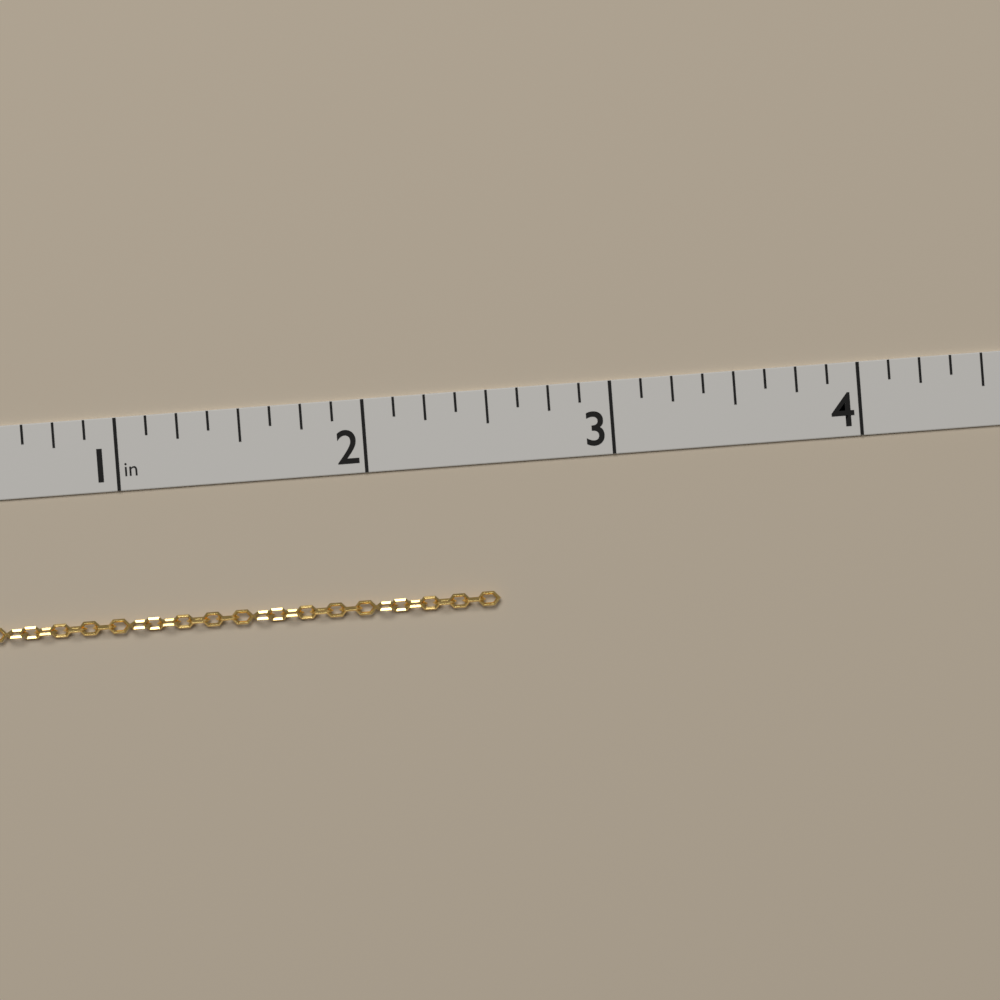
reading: 2.500 in
